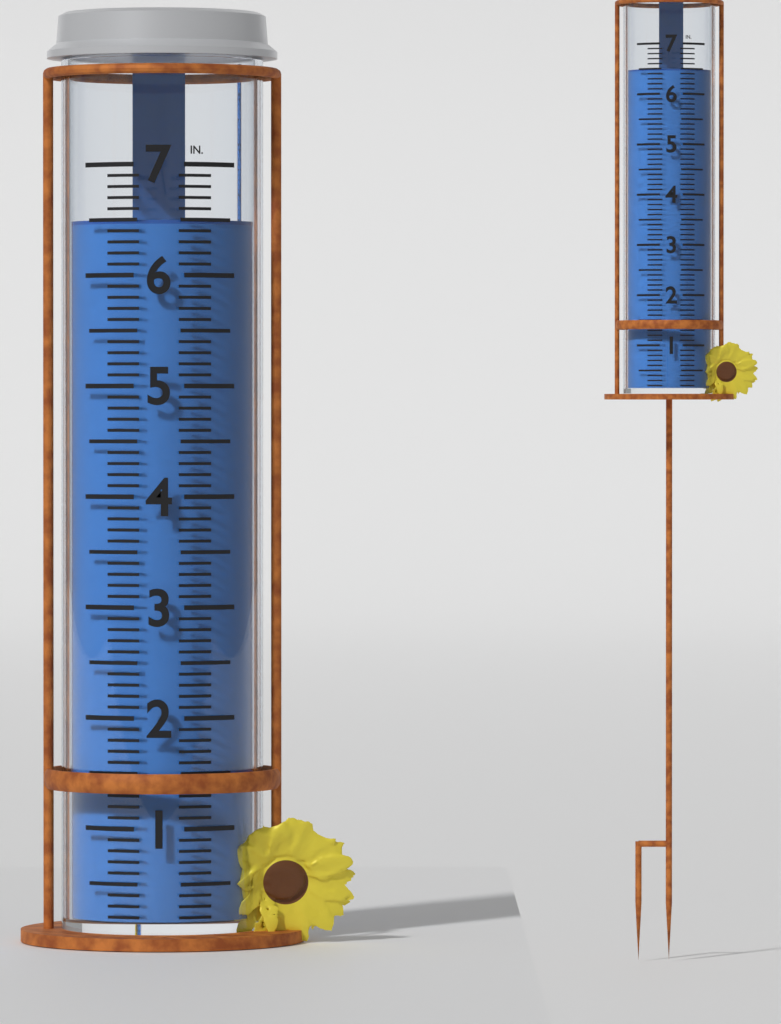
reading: 6.5 in
